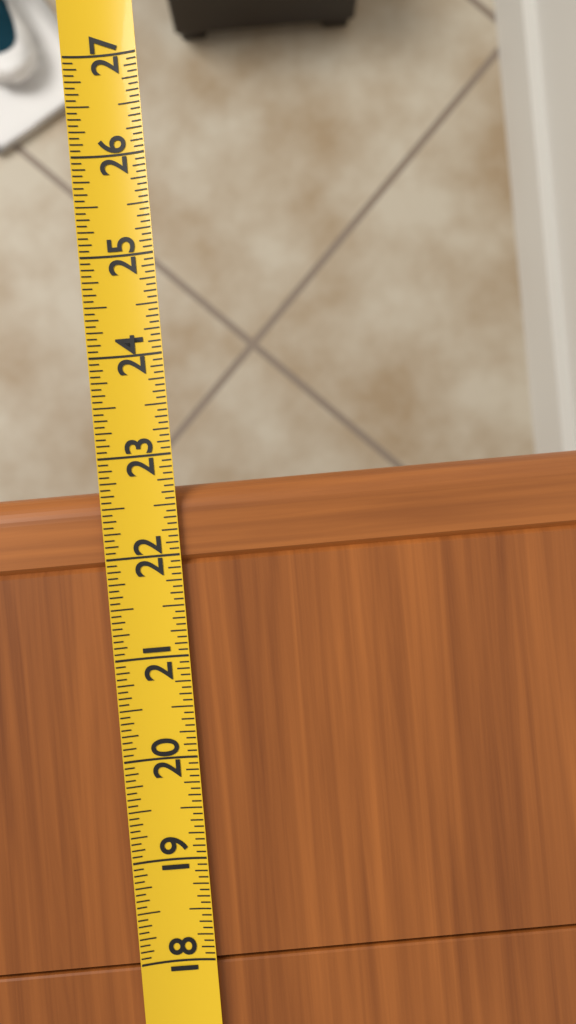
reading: 22.6875 (no unit)
